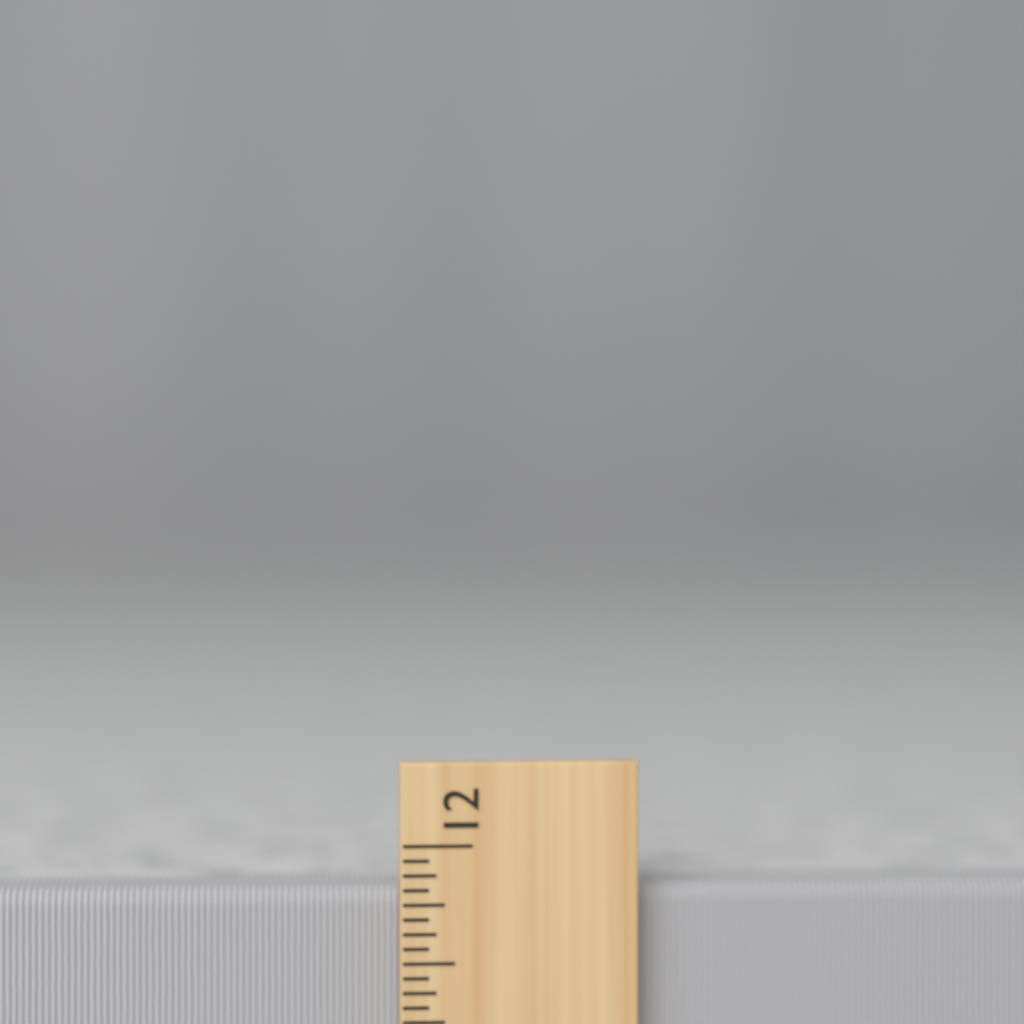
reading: 11.8125 inch
